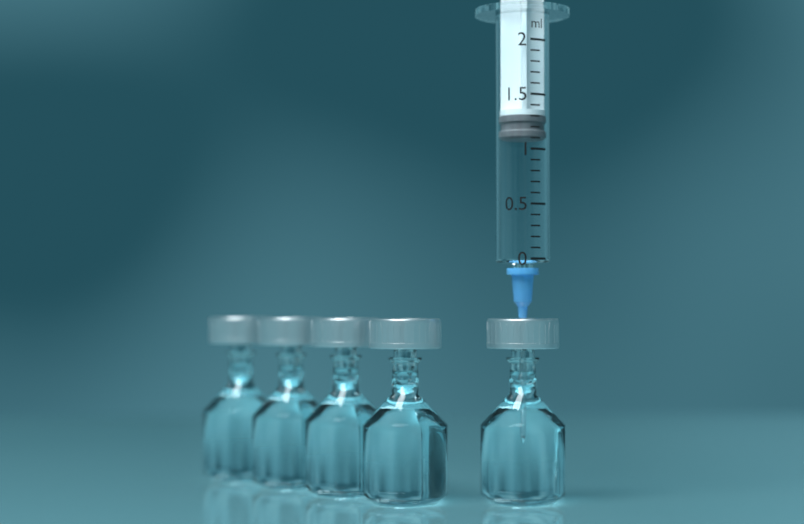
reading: 1.1 ml
